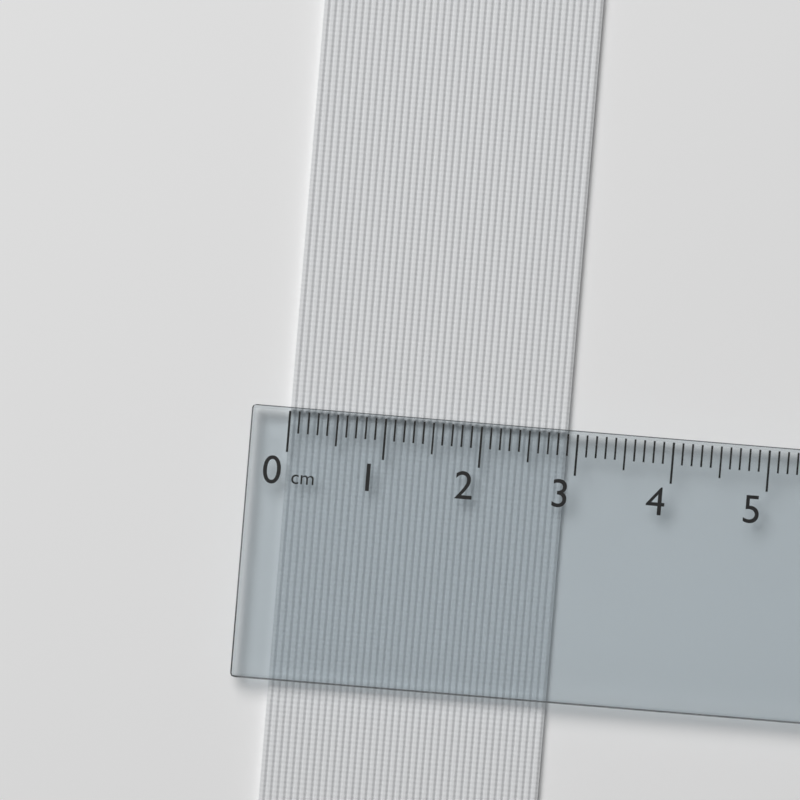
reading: 2.9 cm
